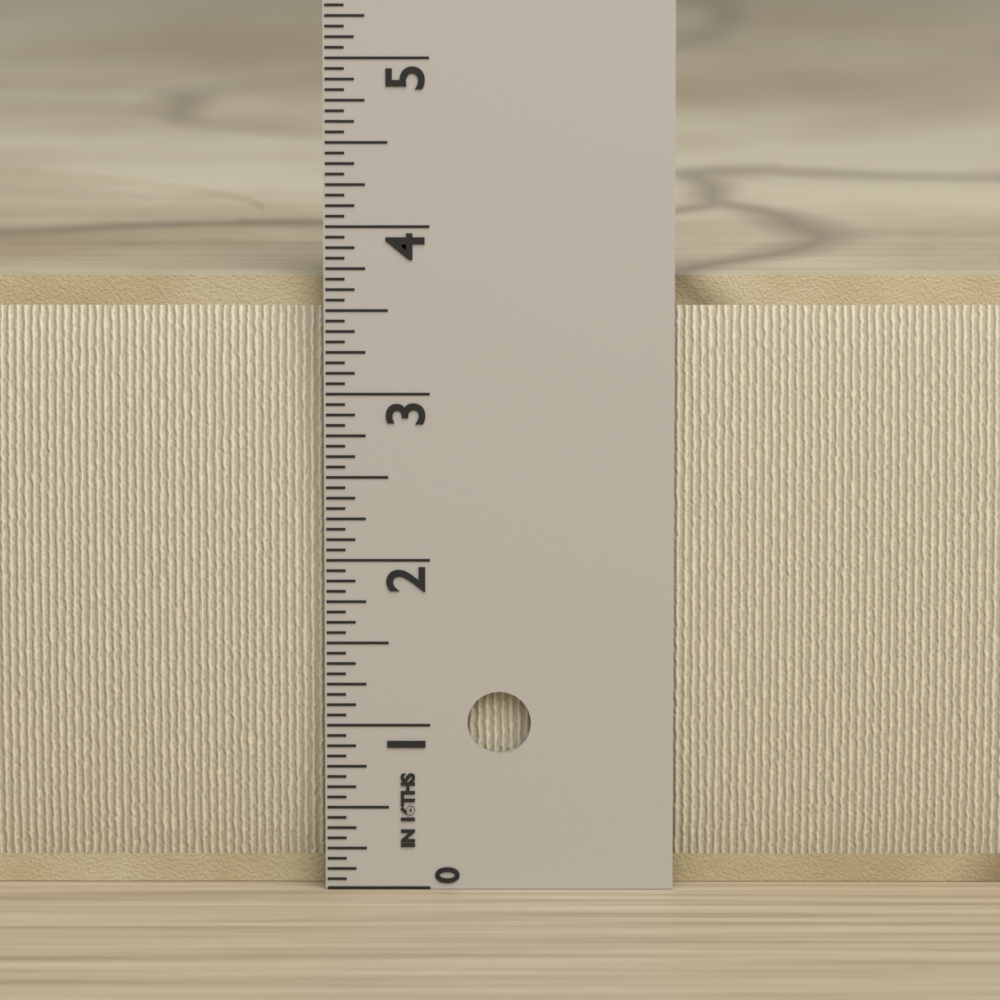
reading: 3.6875 in
